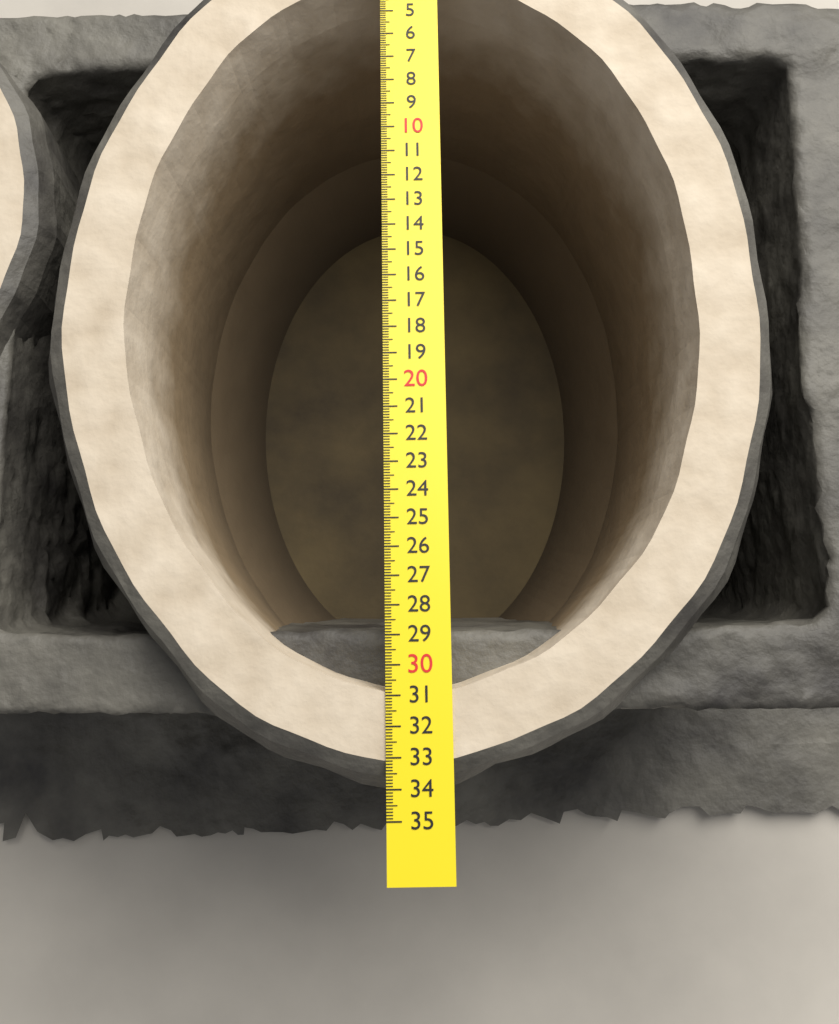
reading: 34.1 cm
